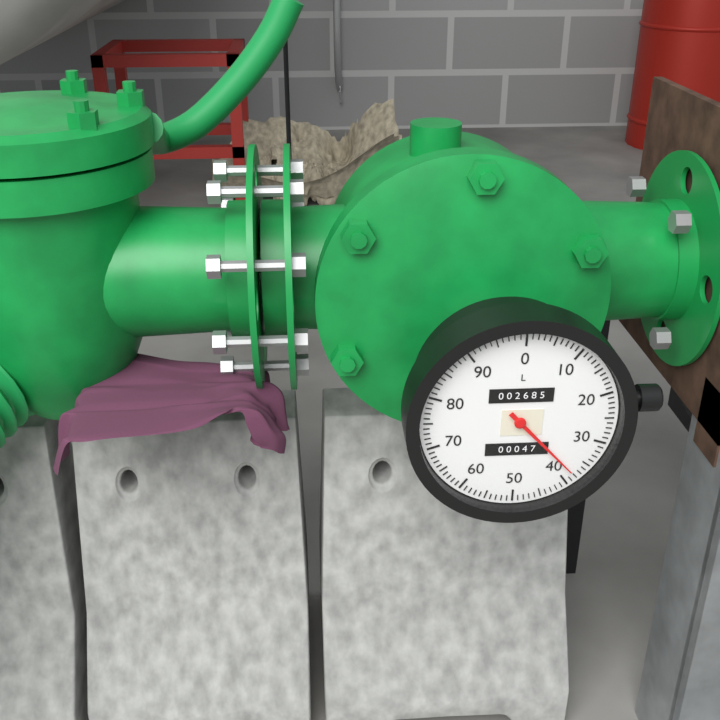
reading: 38 L
